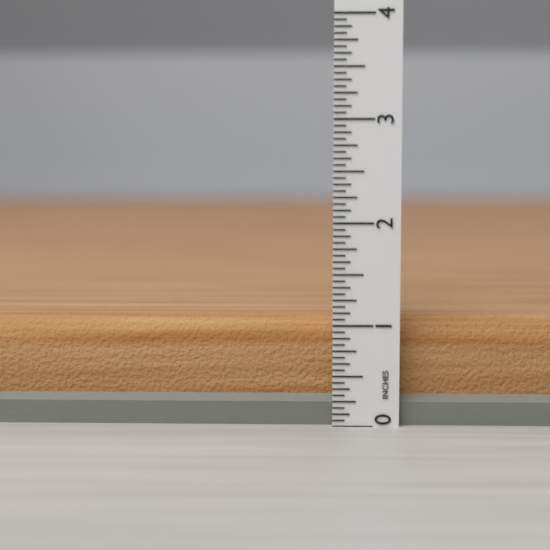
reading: 1.0625 in
